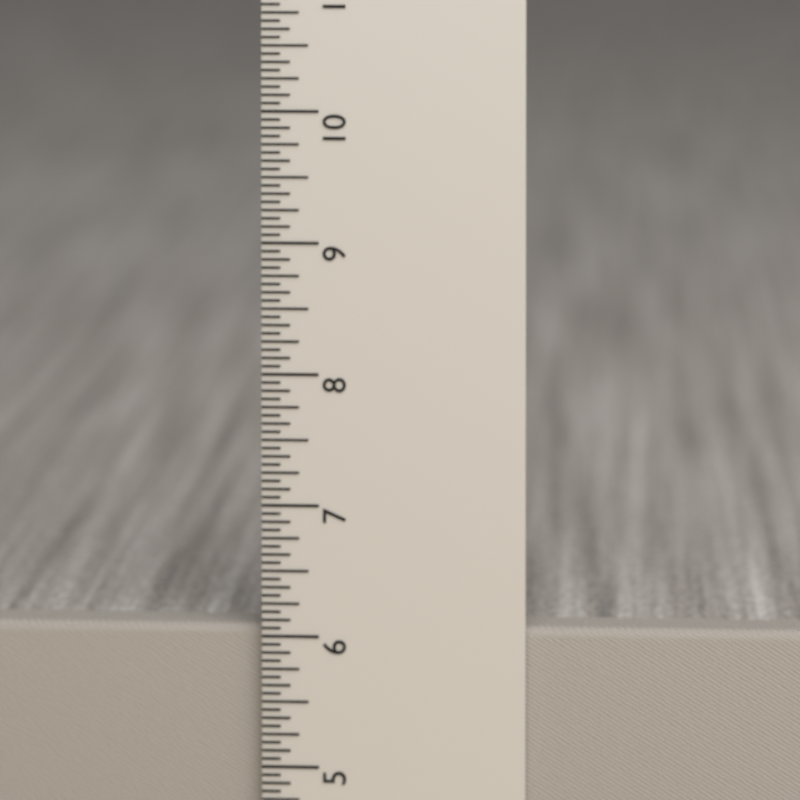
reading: 6.0625 in
